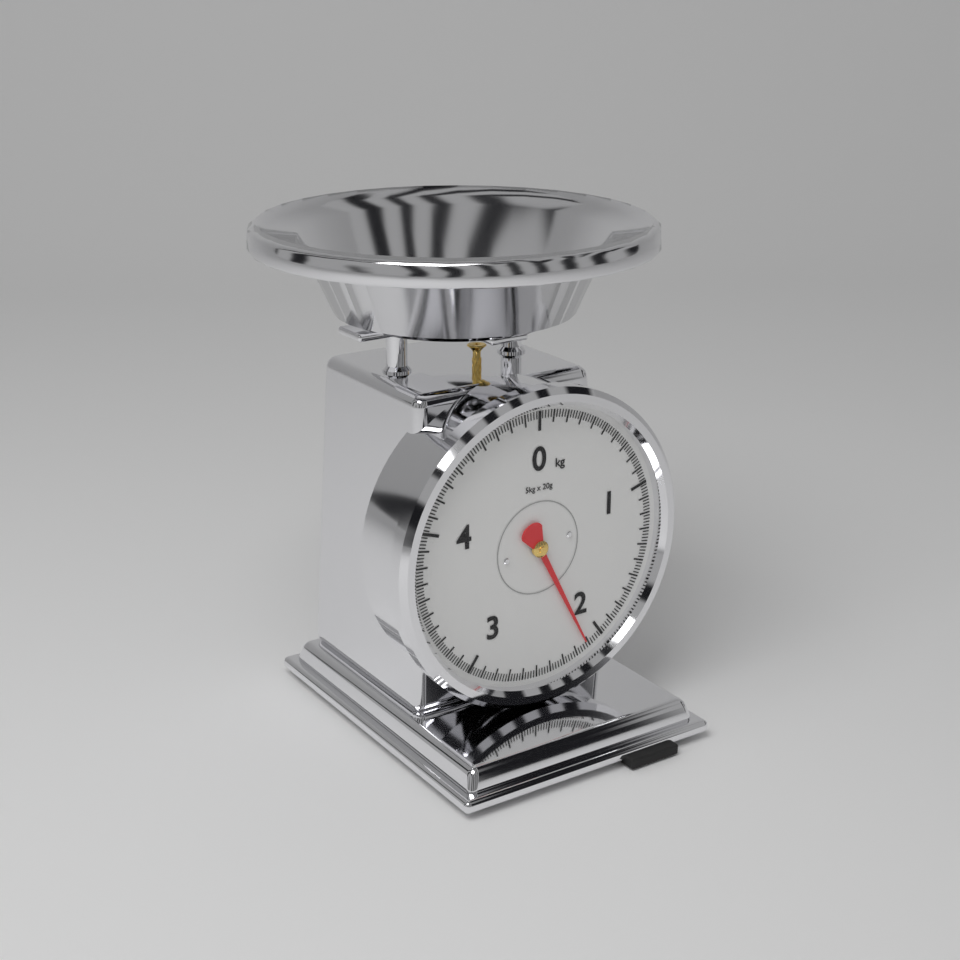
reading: 2.12 kg
